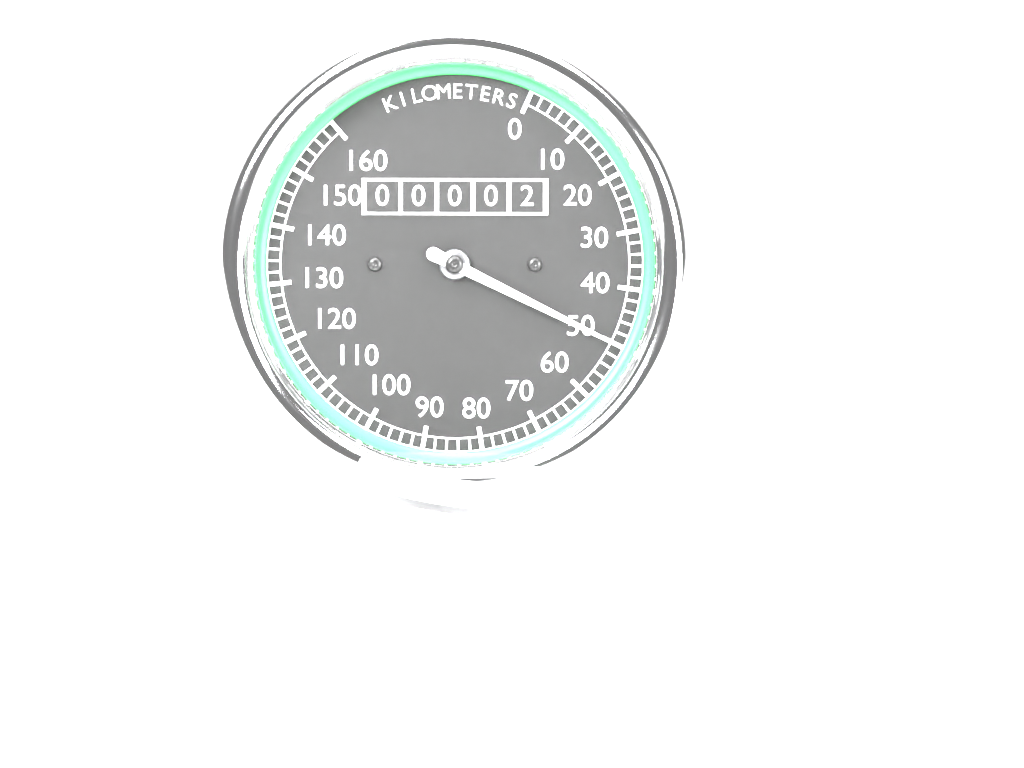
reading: 50 km/h
